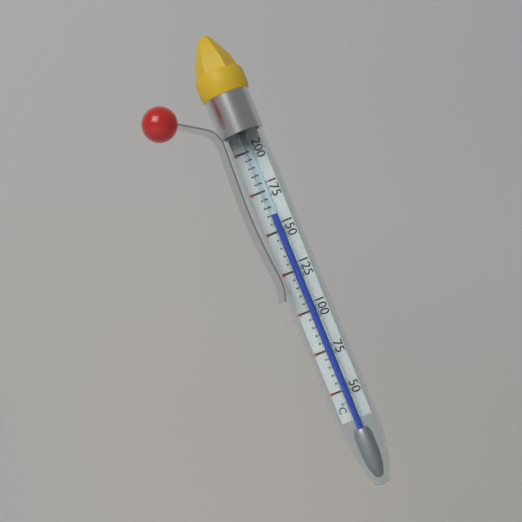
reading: 160 °C
